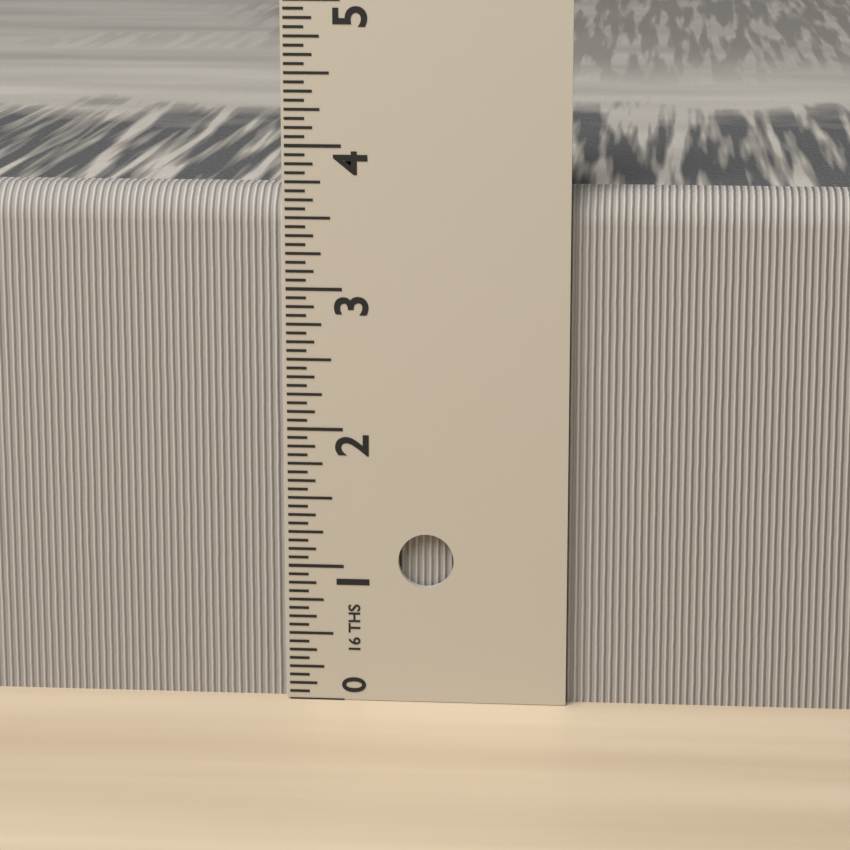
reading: 3.6875 in
